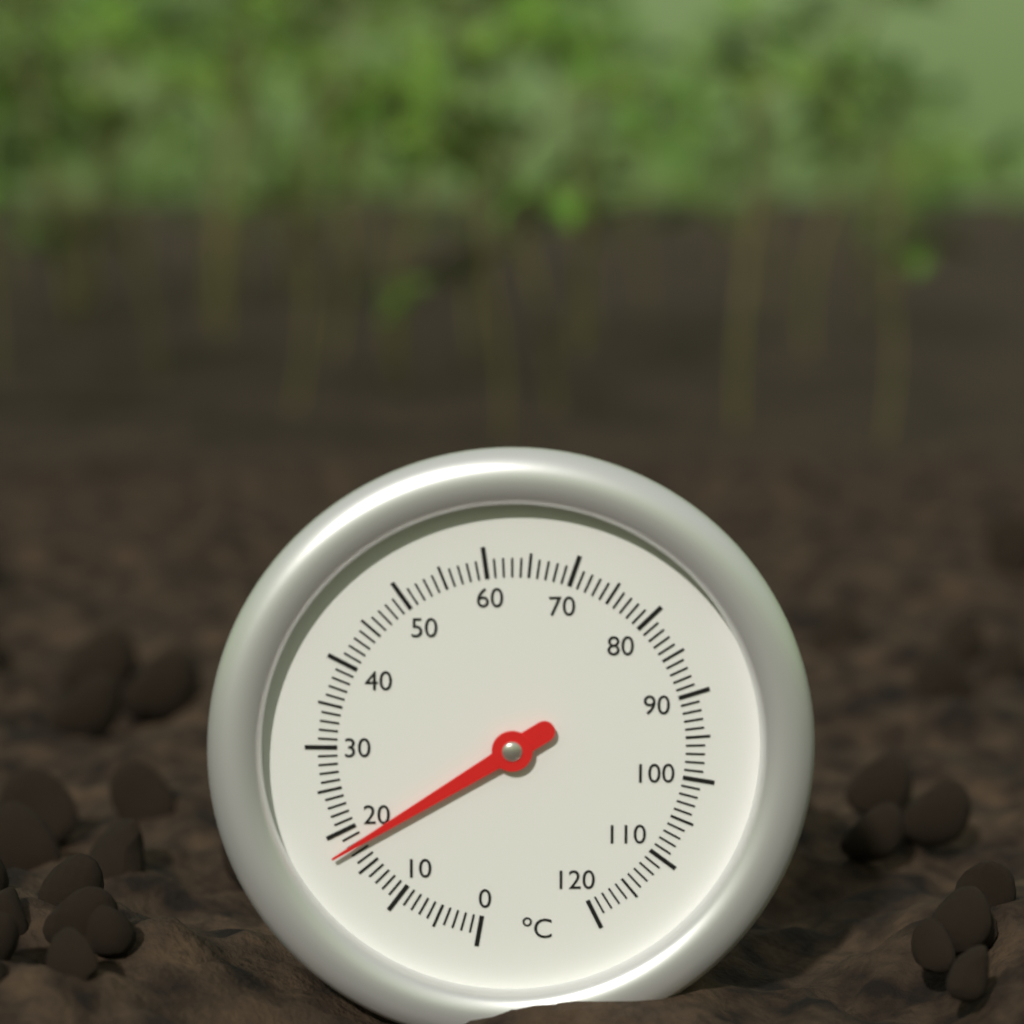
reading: 18 °C
